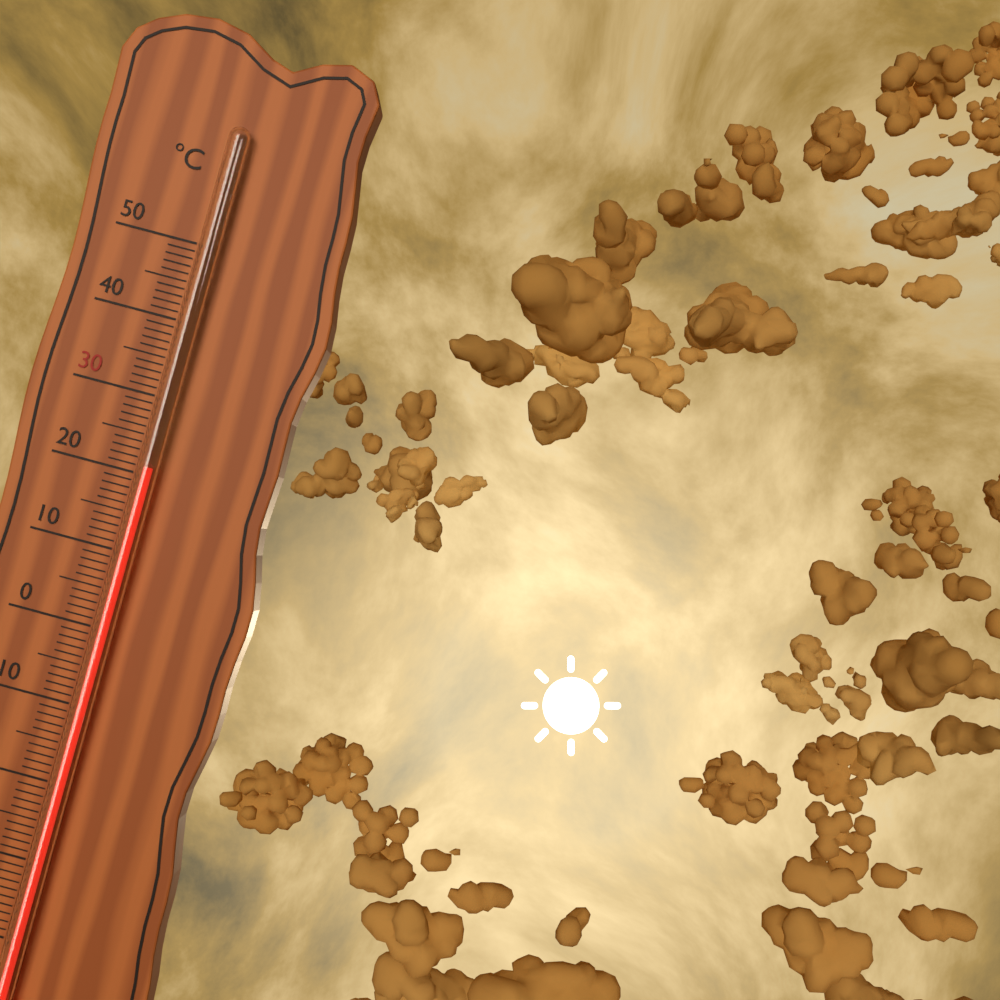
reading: 21 °C
